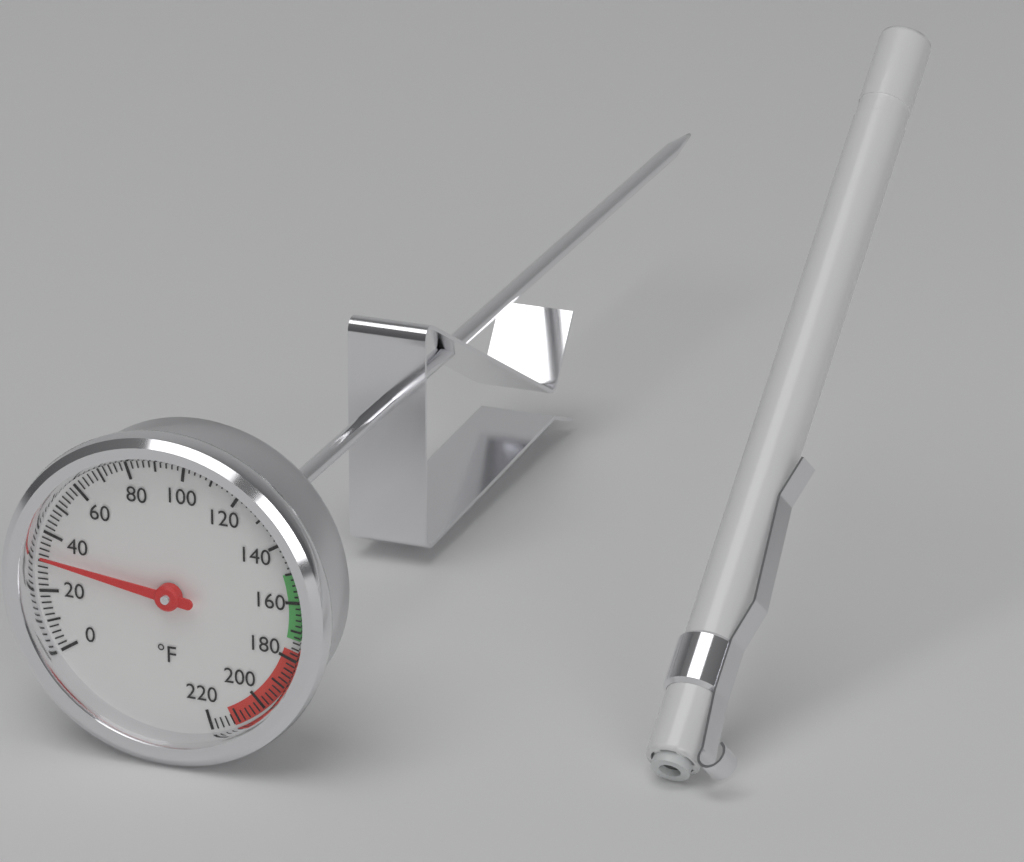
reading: 32 °F
